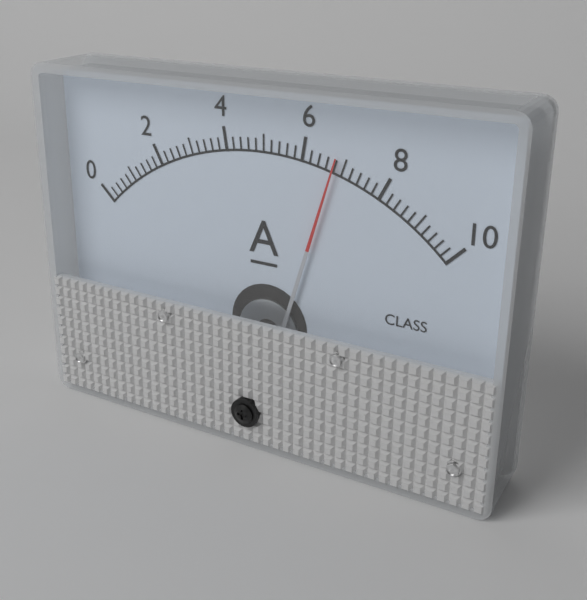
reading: 6.8 A
